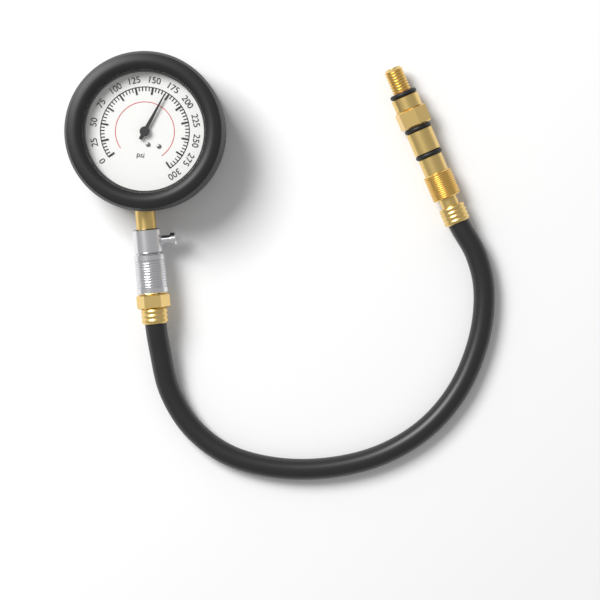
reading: 170 psi
